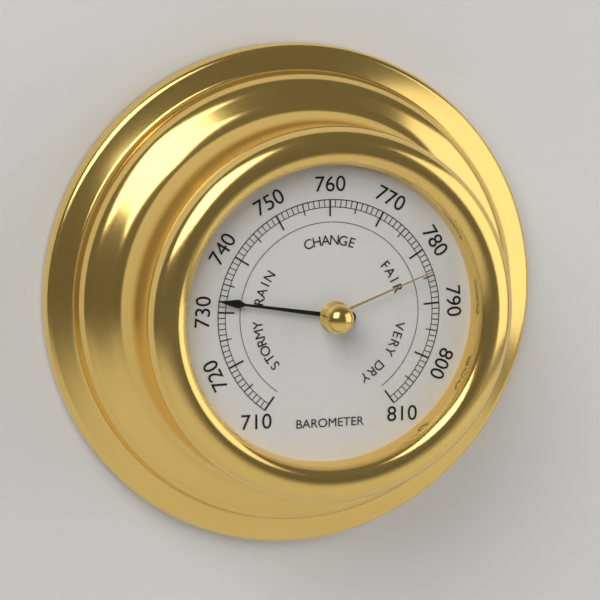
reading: 732 (no unit)
